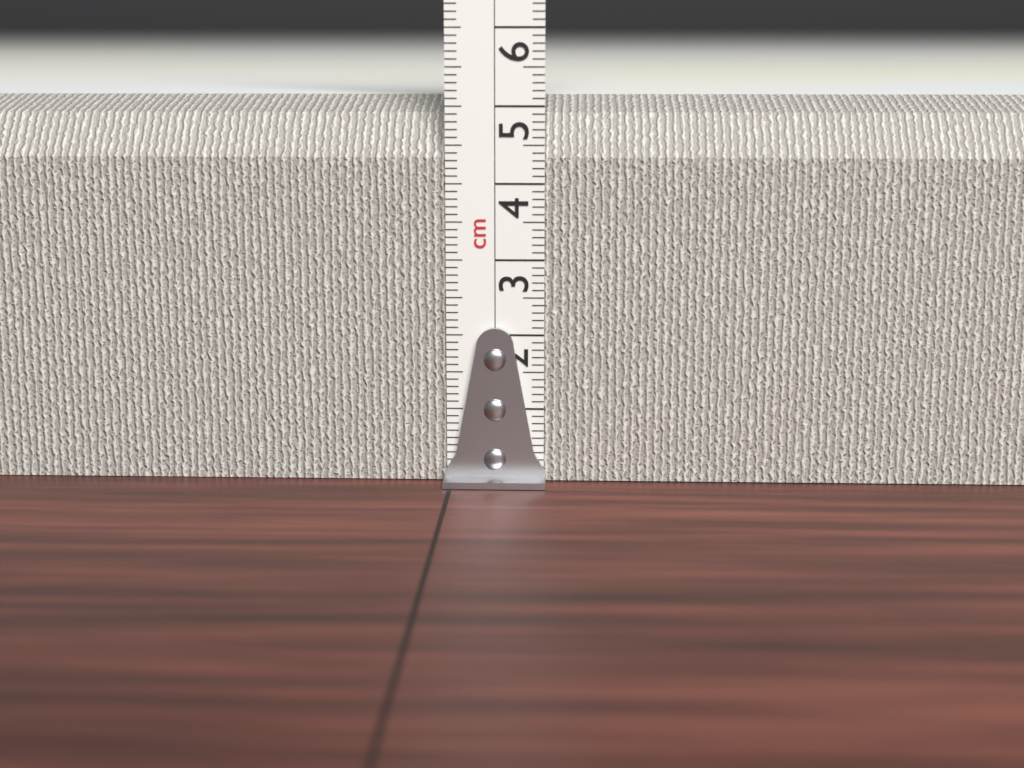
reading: 5.1 cm
